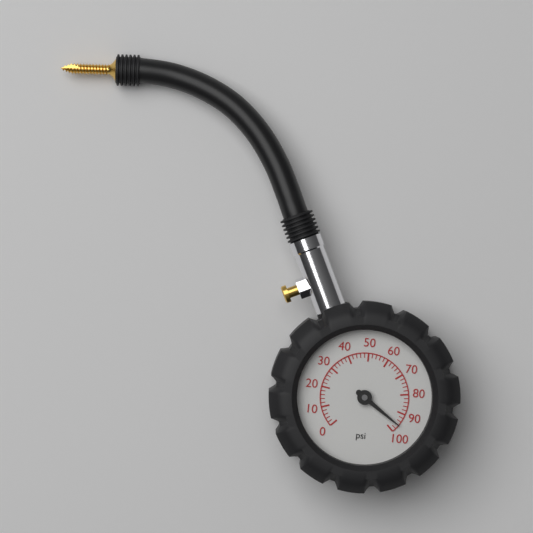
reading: 96 psi
